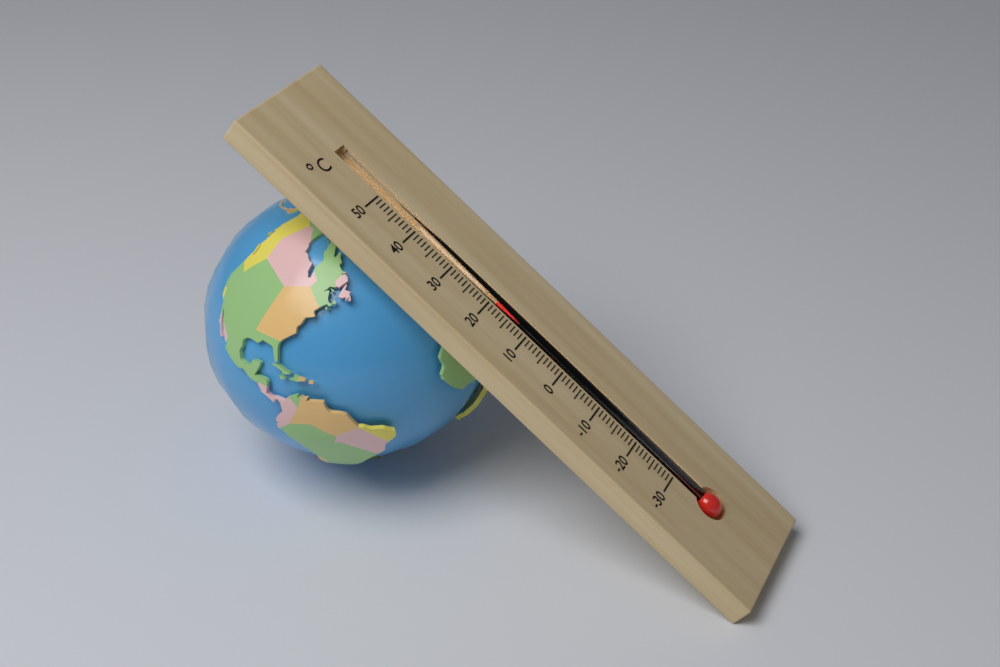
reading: 19 °C
